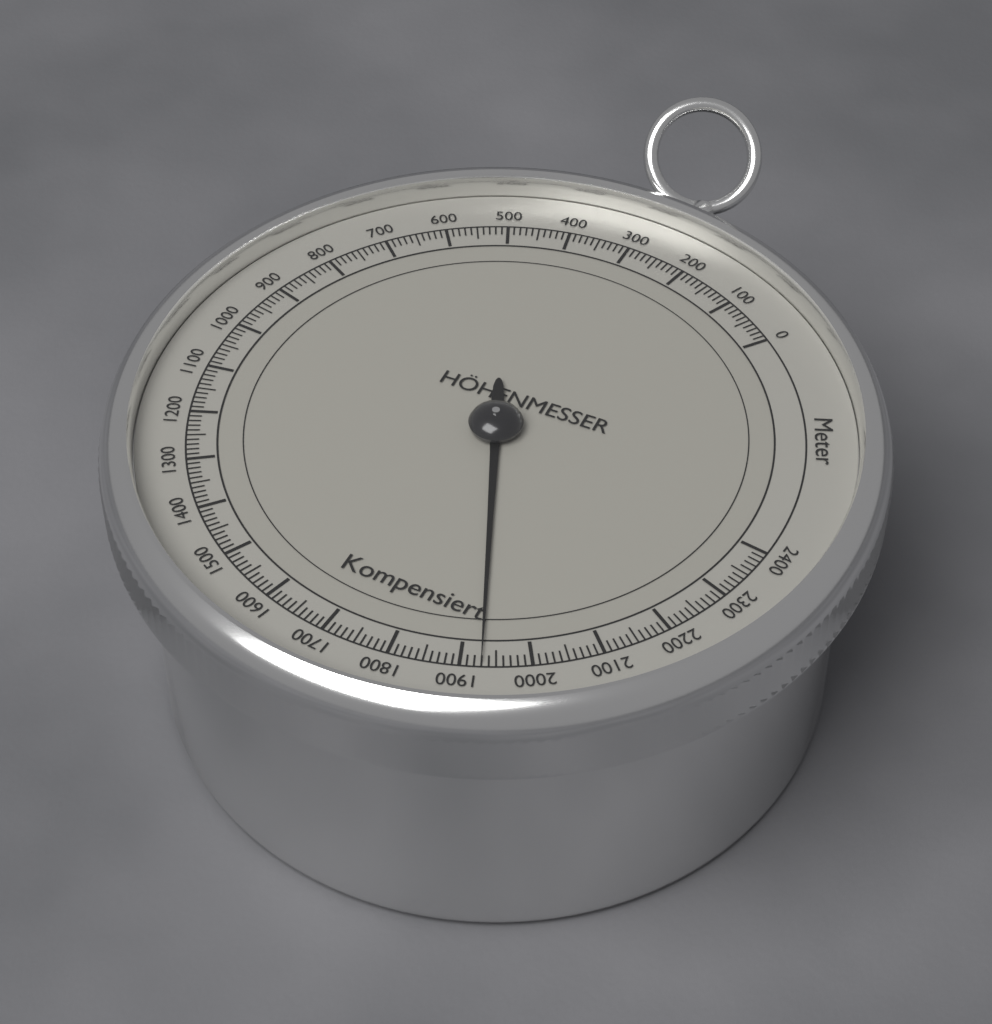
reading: 1930 m
